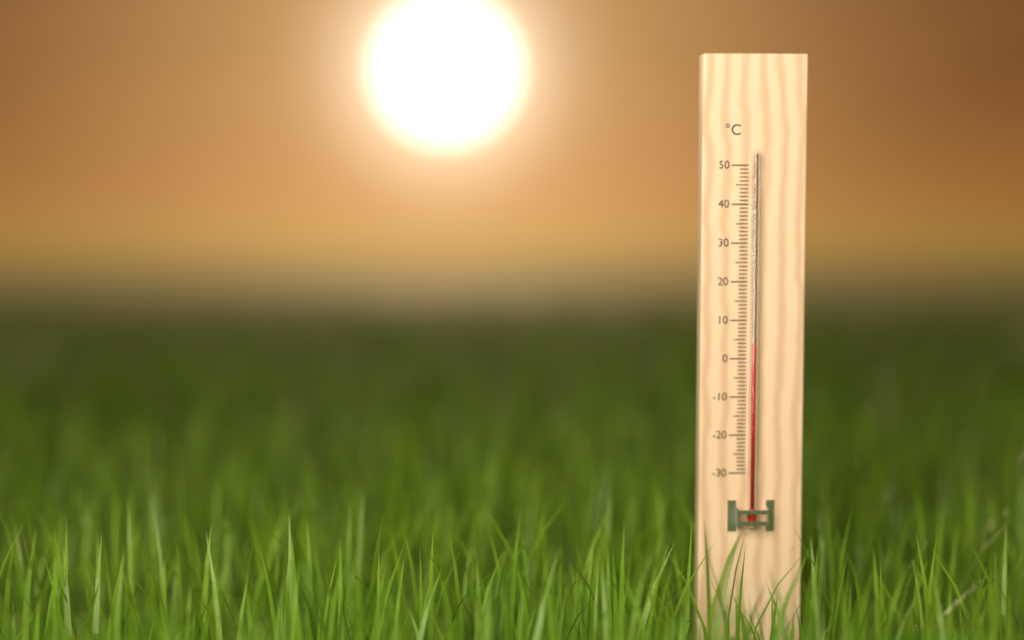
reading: 4 °C
